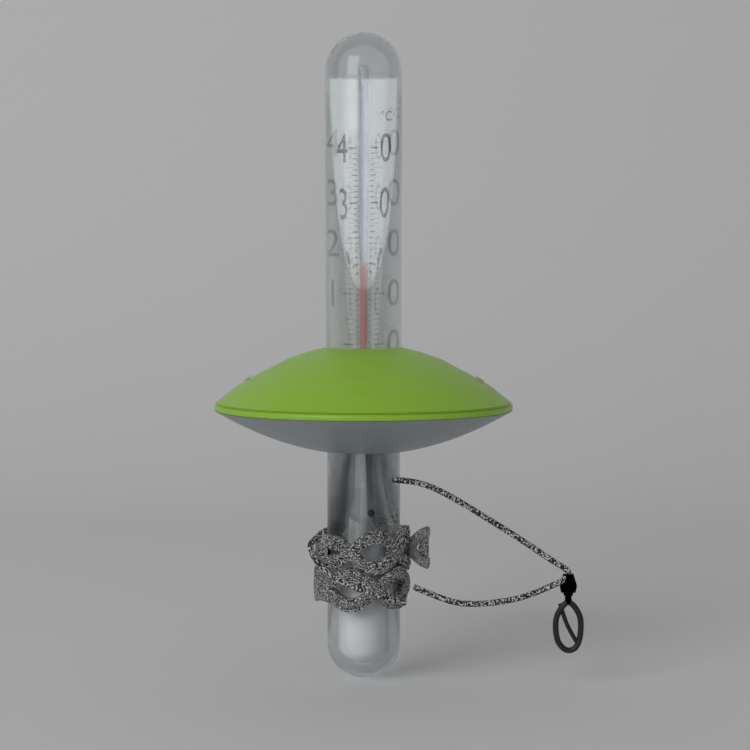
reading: 16 °C
